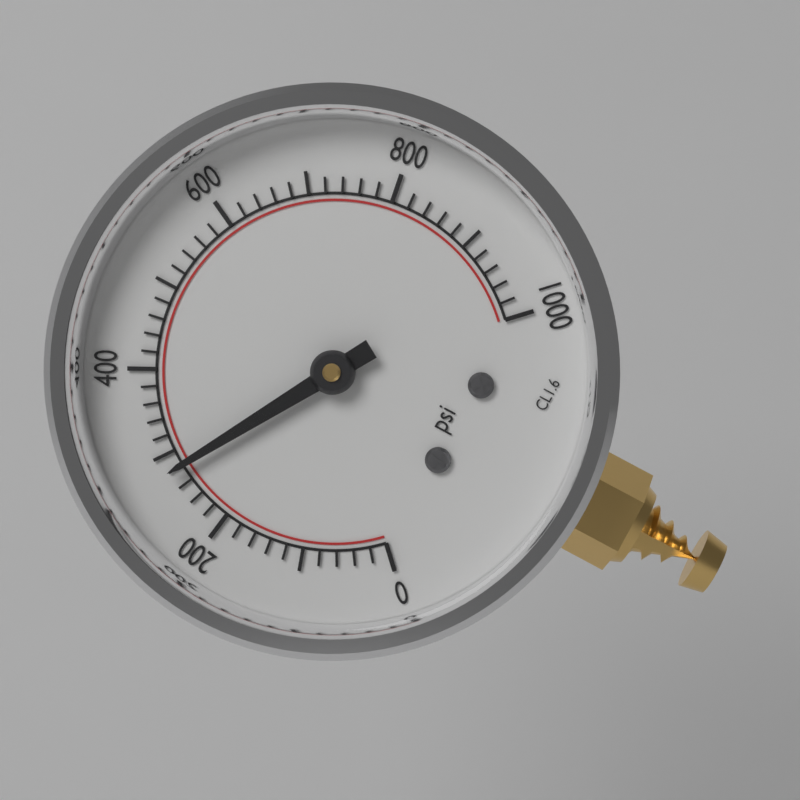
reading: 280 psi
